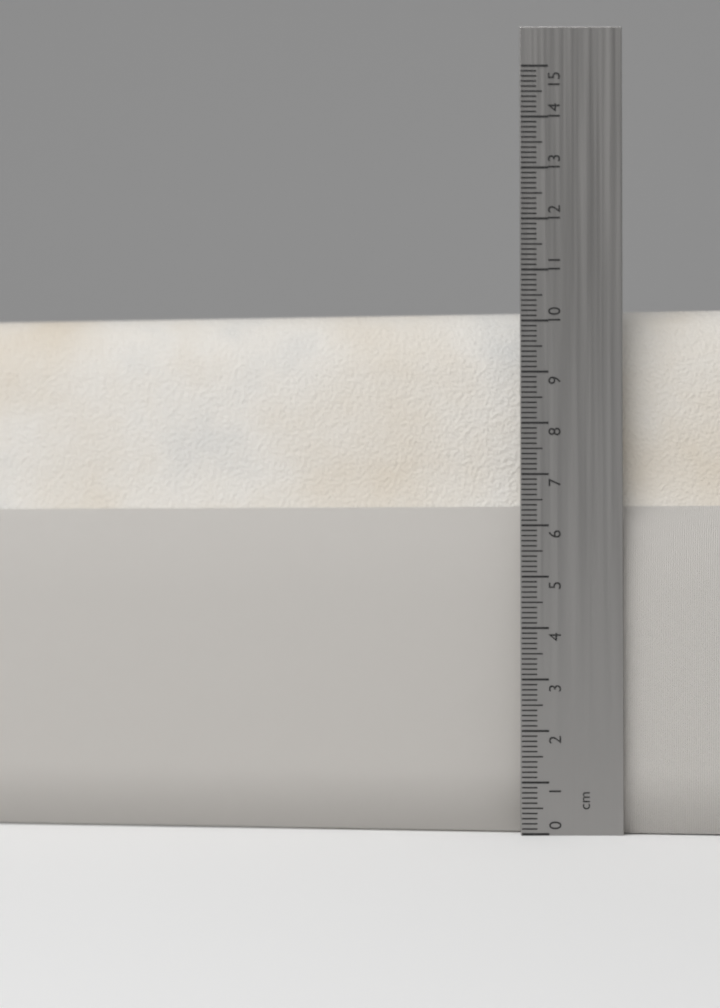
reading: 10.3 cm
